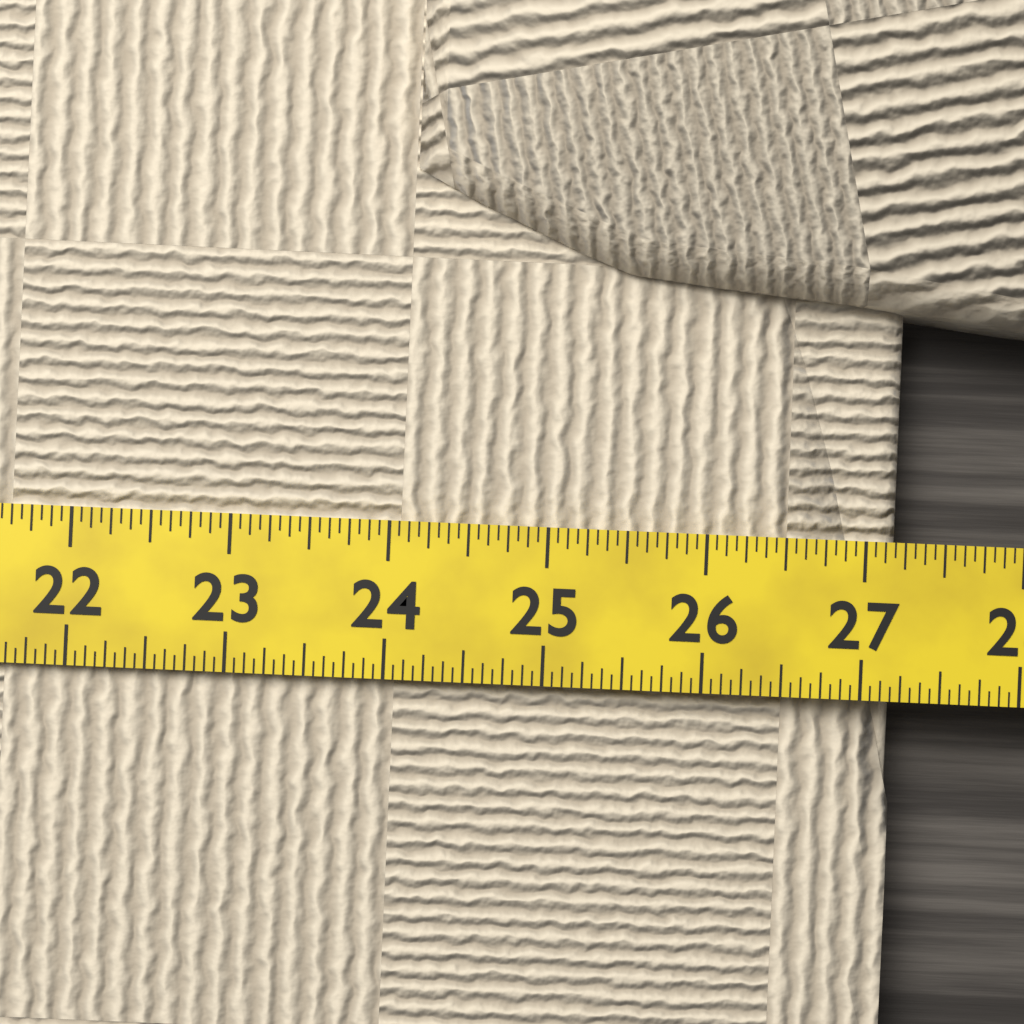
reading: 27.2500 (no unit)
